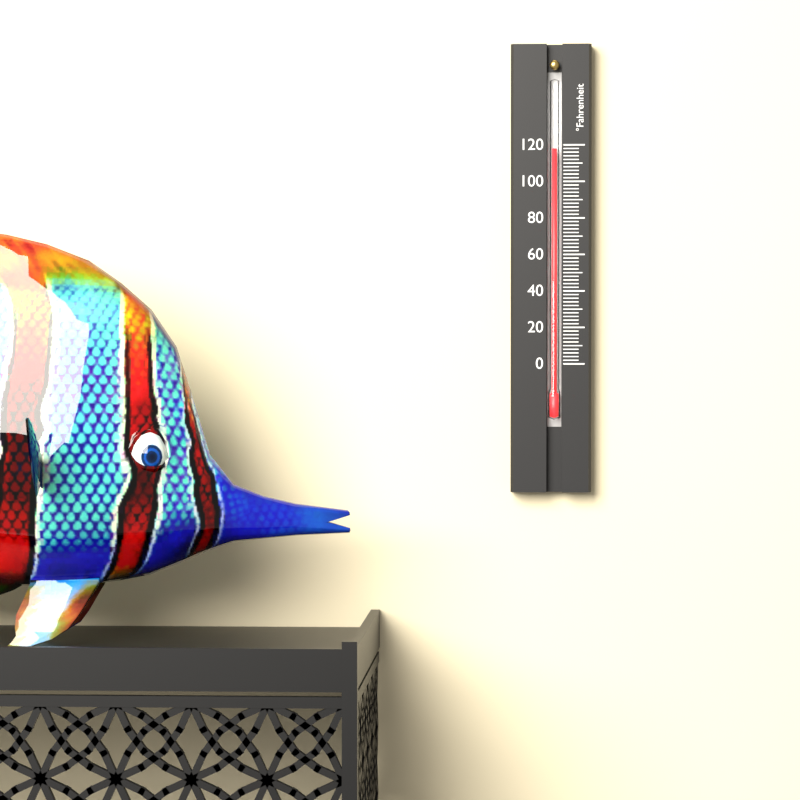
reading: 118 °F
